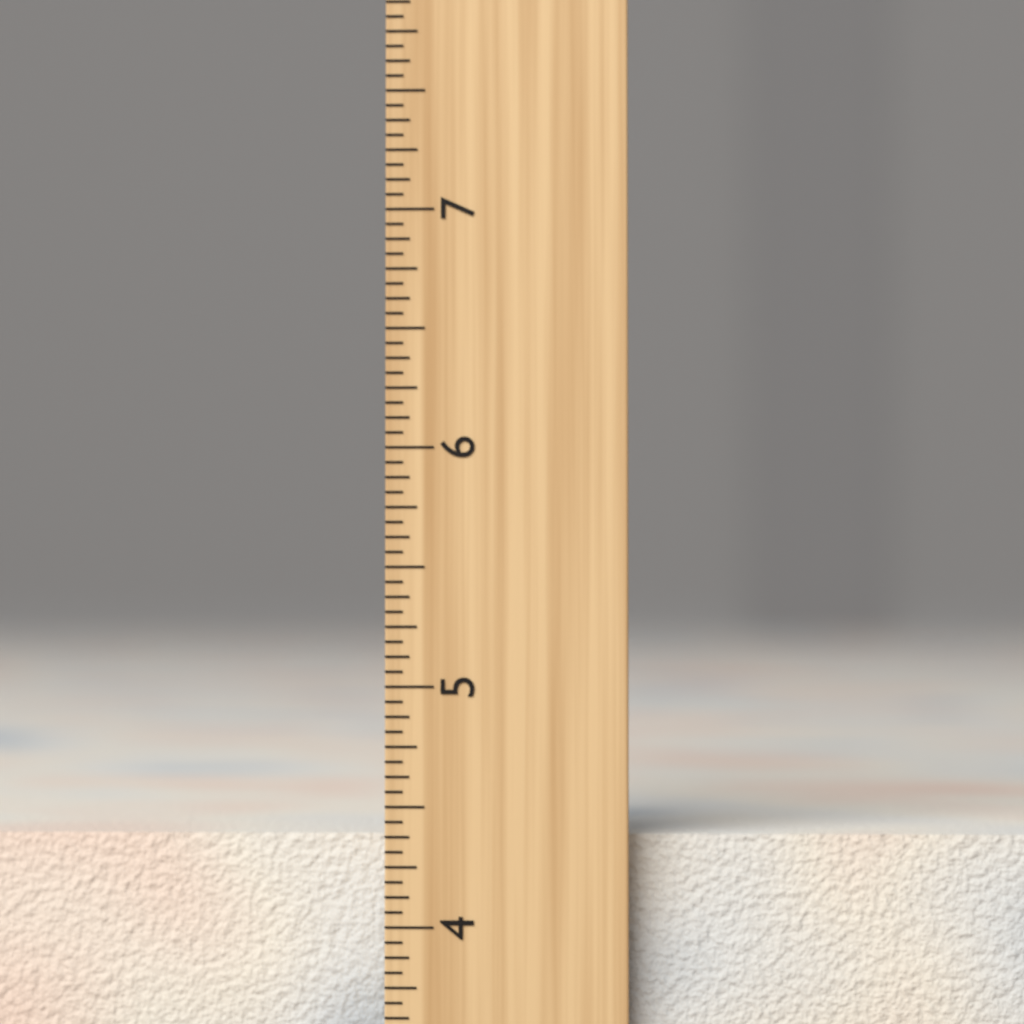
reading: 4.3750 inch
